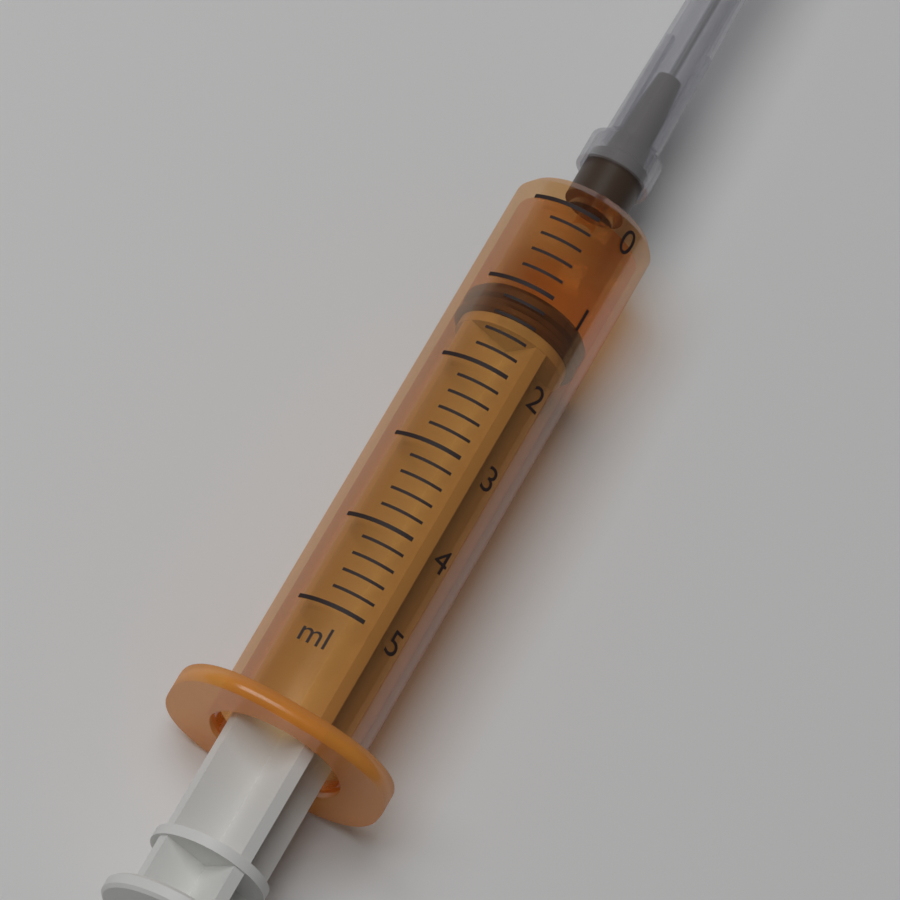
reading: 1.0 ml
